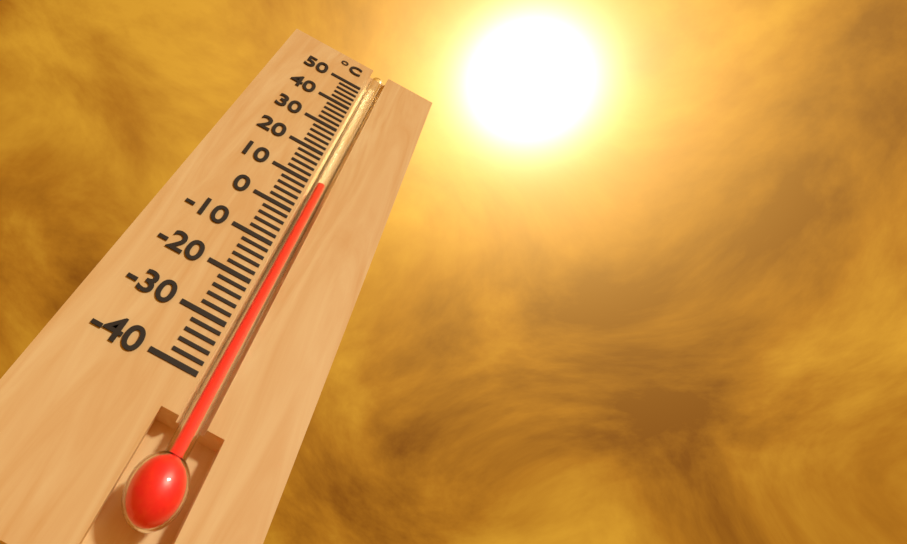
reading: 10 °C
